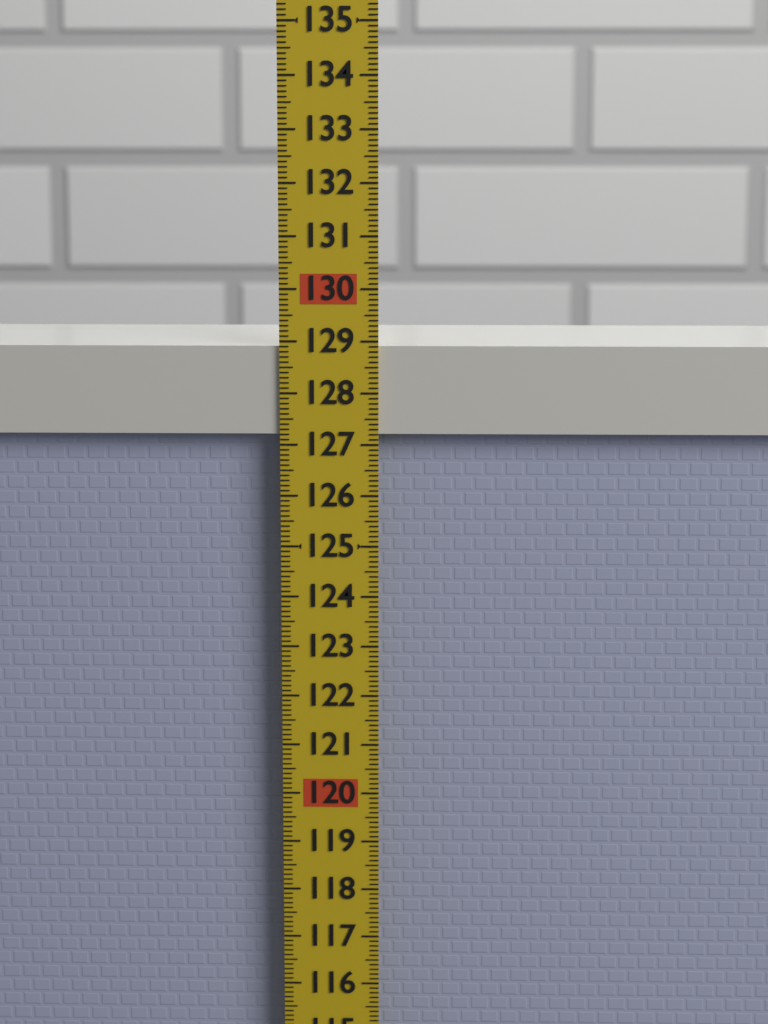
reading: 128.9 (no unit)
